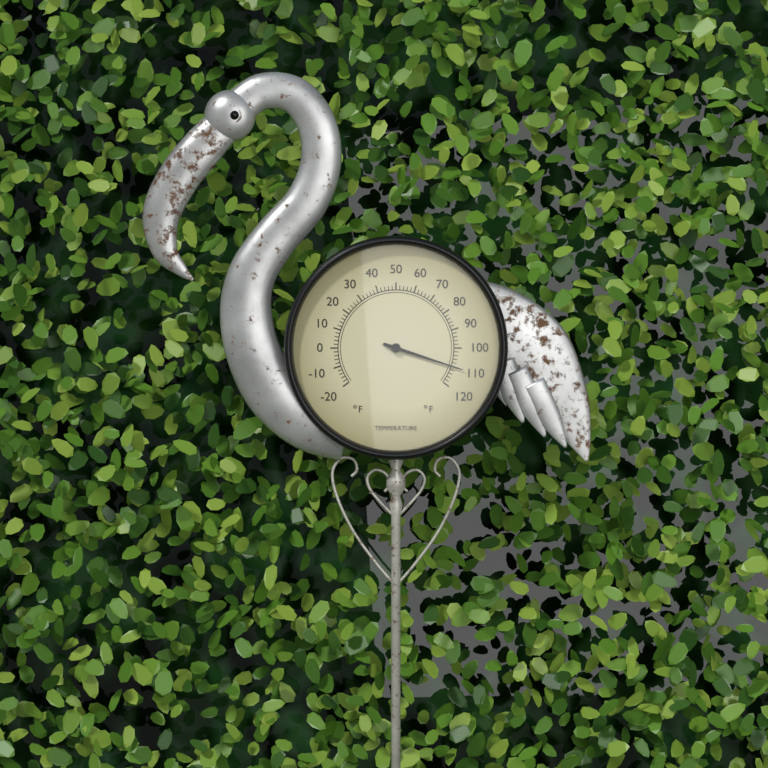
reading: 110 °F
